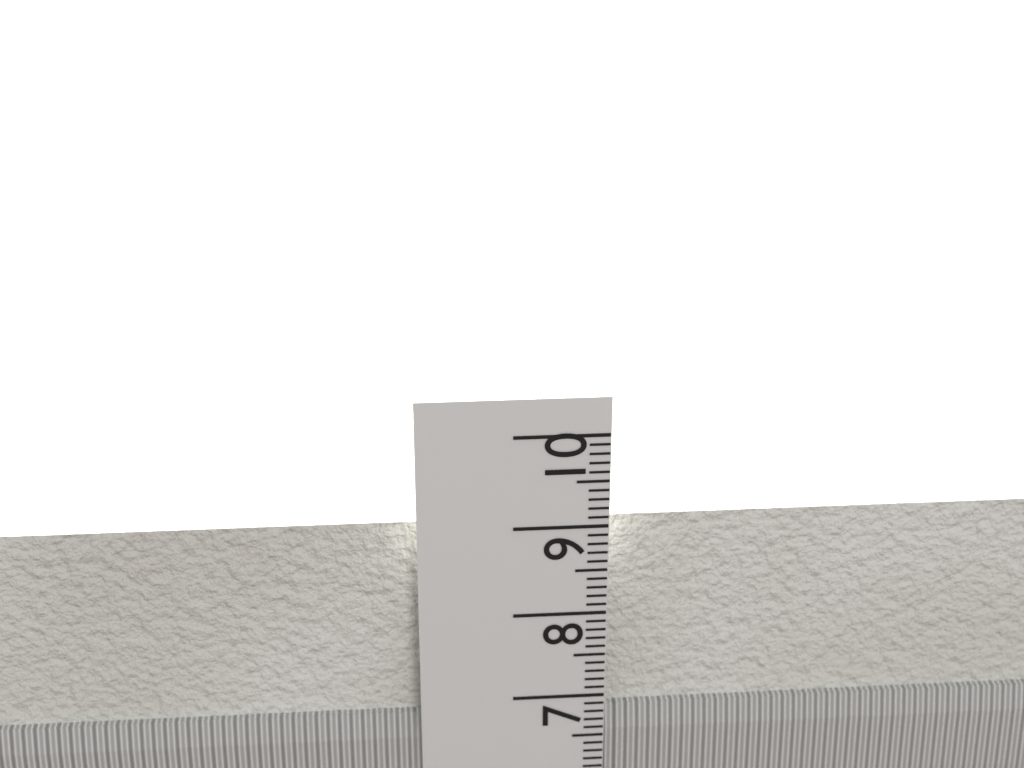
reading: 9.0 cm
